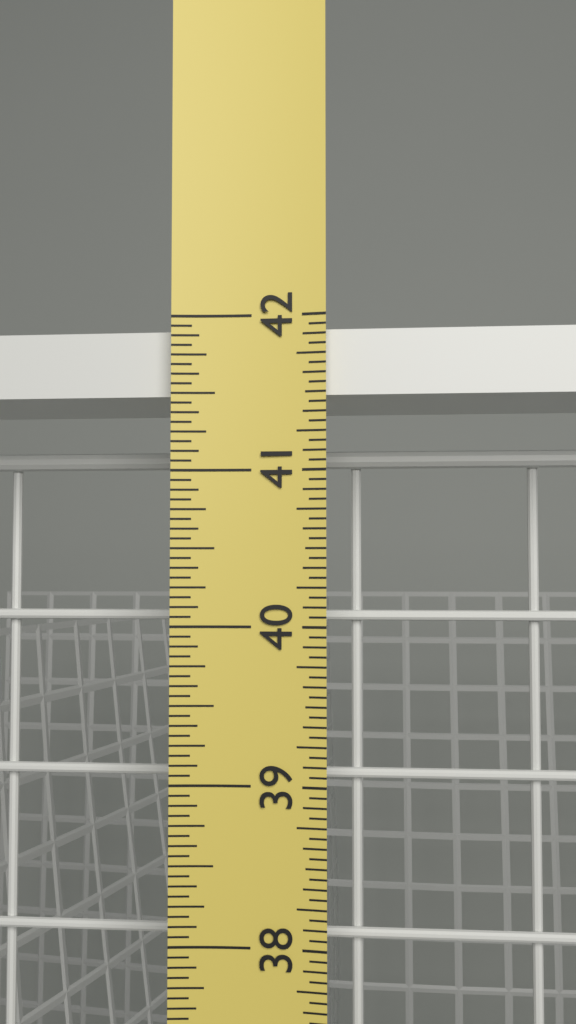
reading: 41.9375 in
